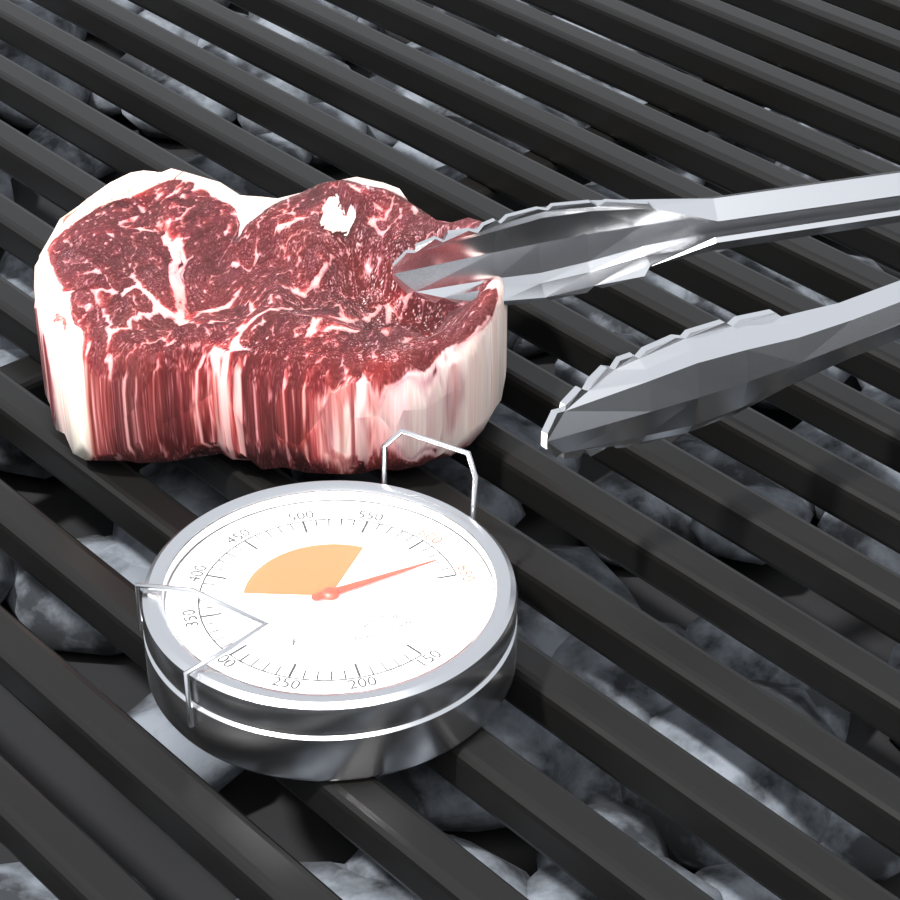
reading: 630 °F
